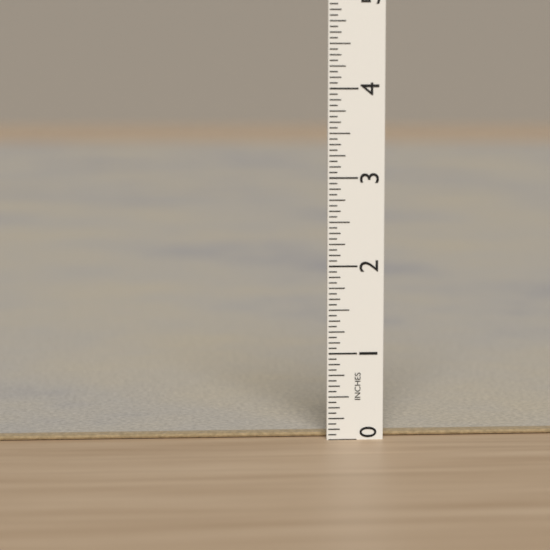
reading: 0.0625 in
